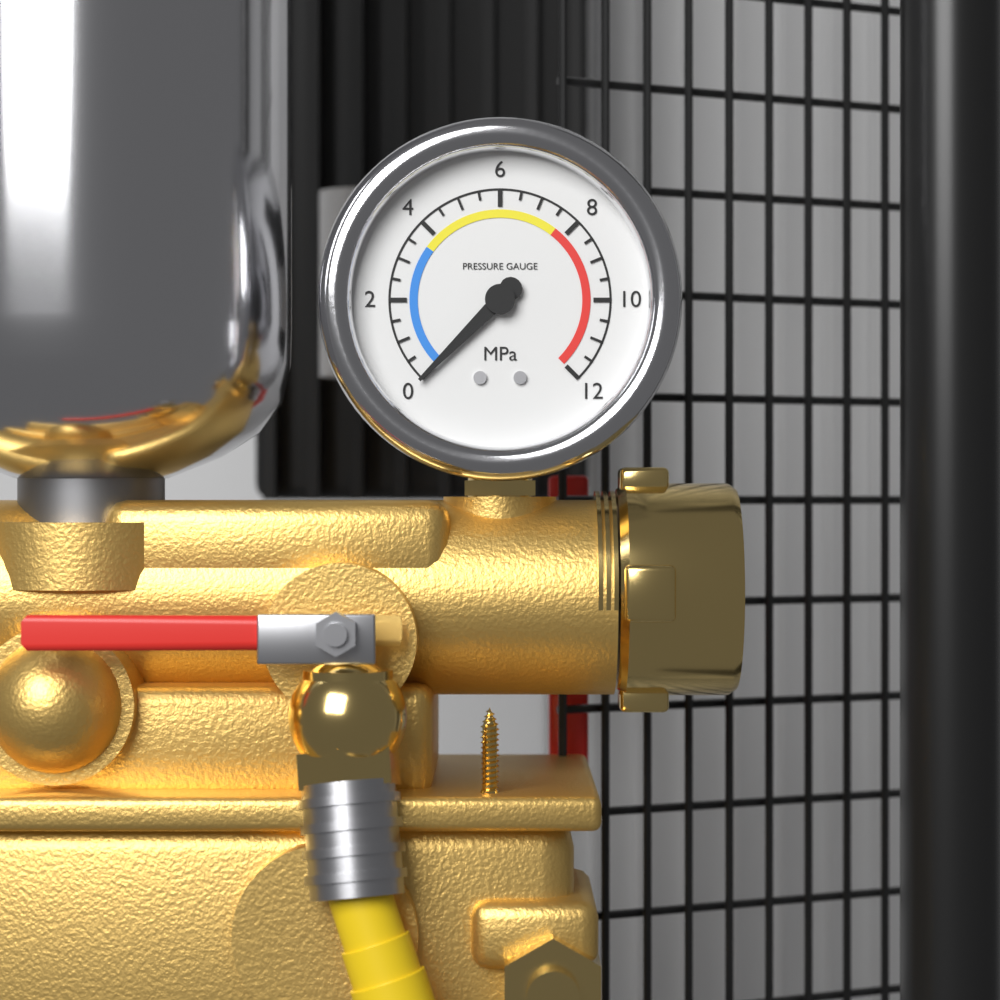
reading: 0.0 MPa
